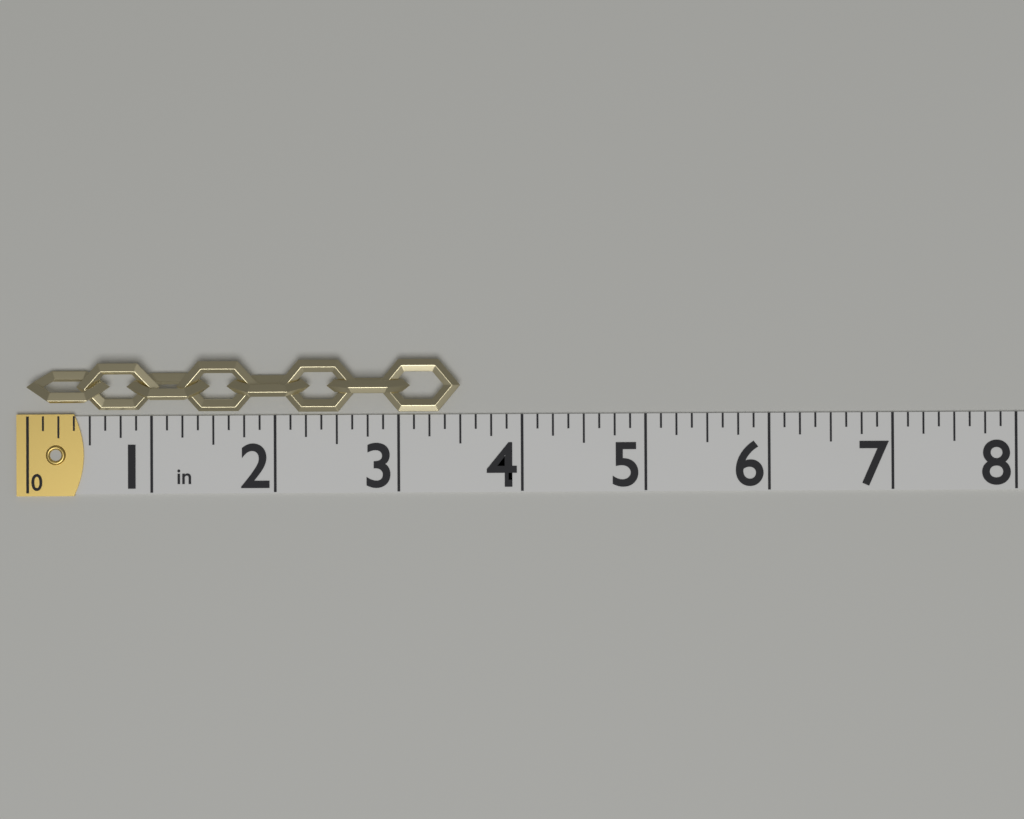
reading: 3.500 in
